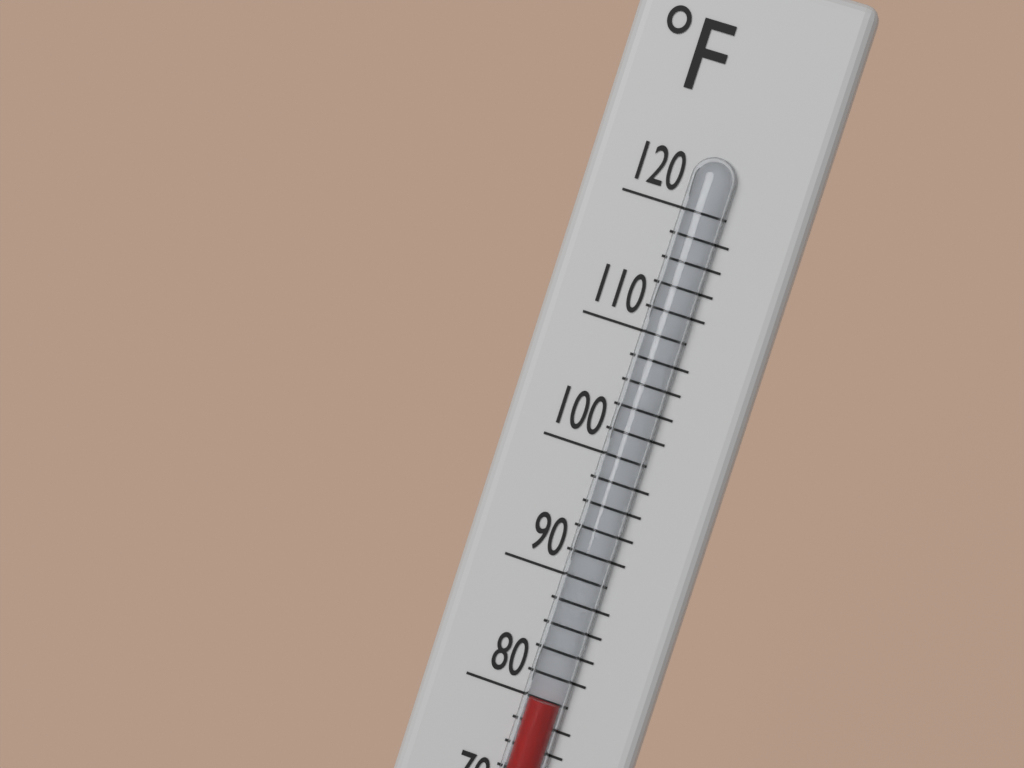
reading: 80 °F
